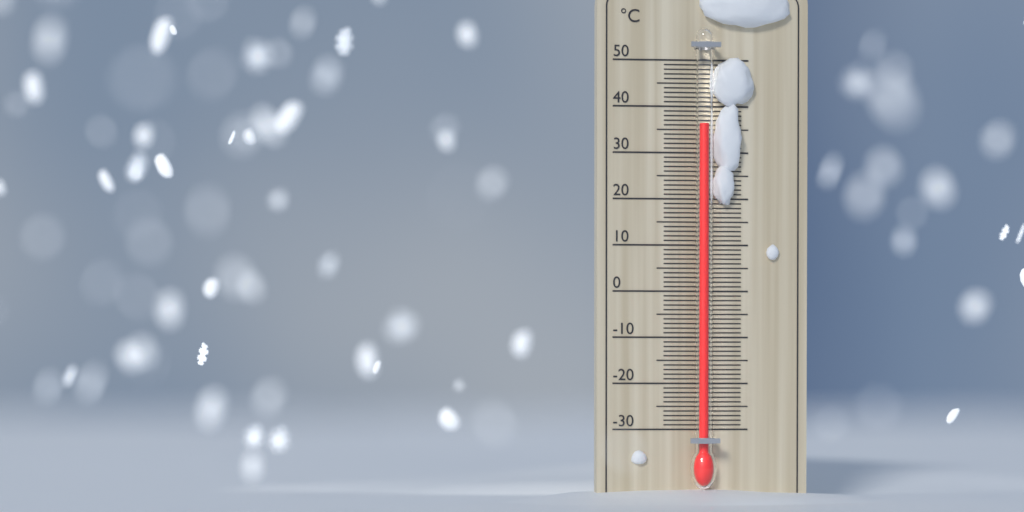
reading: 36 °C
